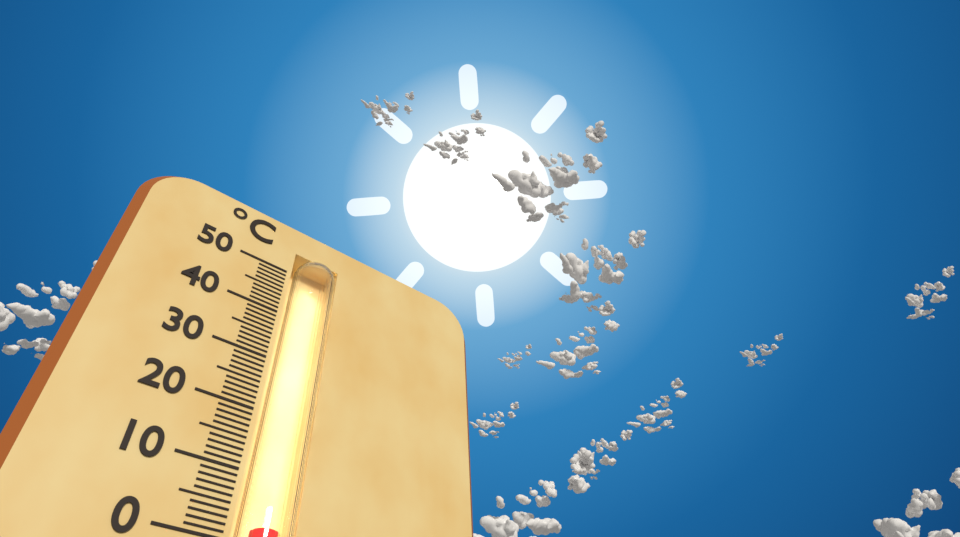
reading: 2 °C
